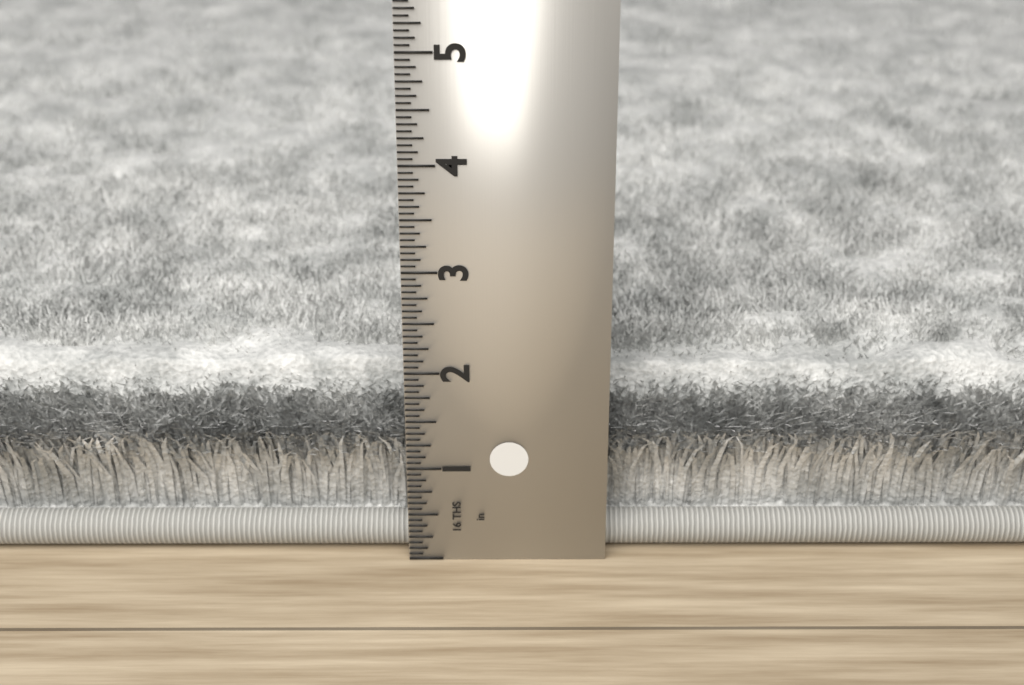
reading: 1.8125 in
